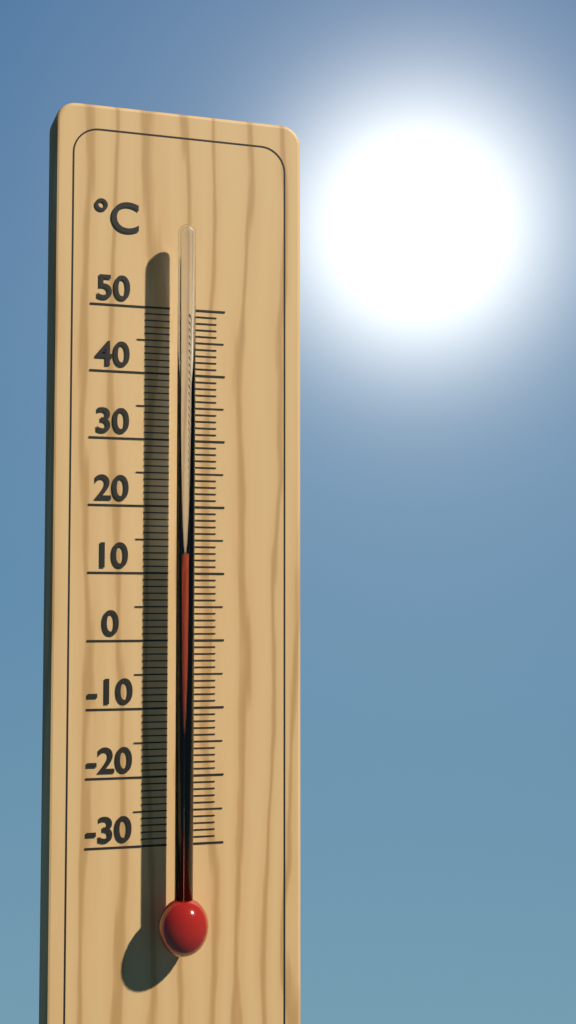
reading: 13 °C
